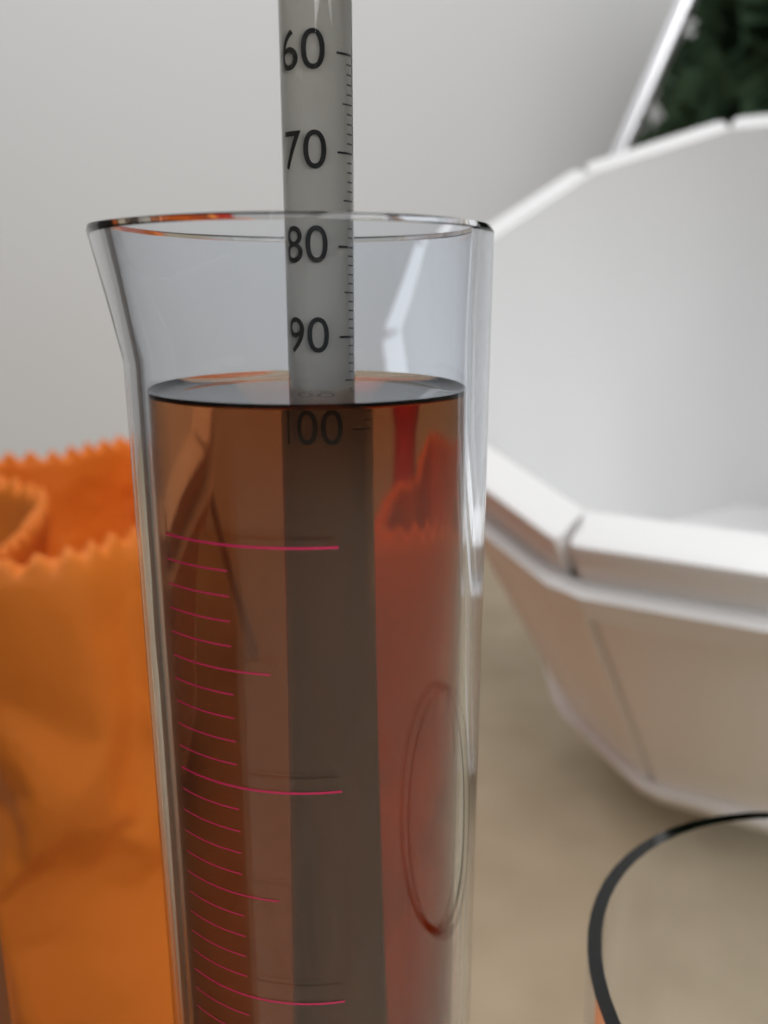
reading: 96 (no unit)
